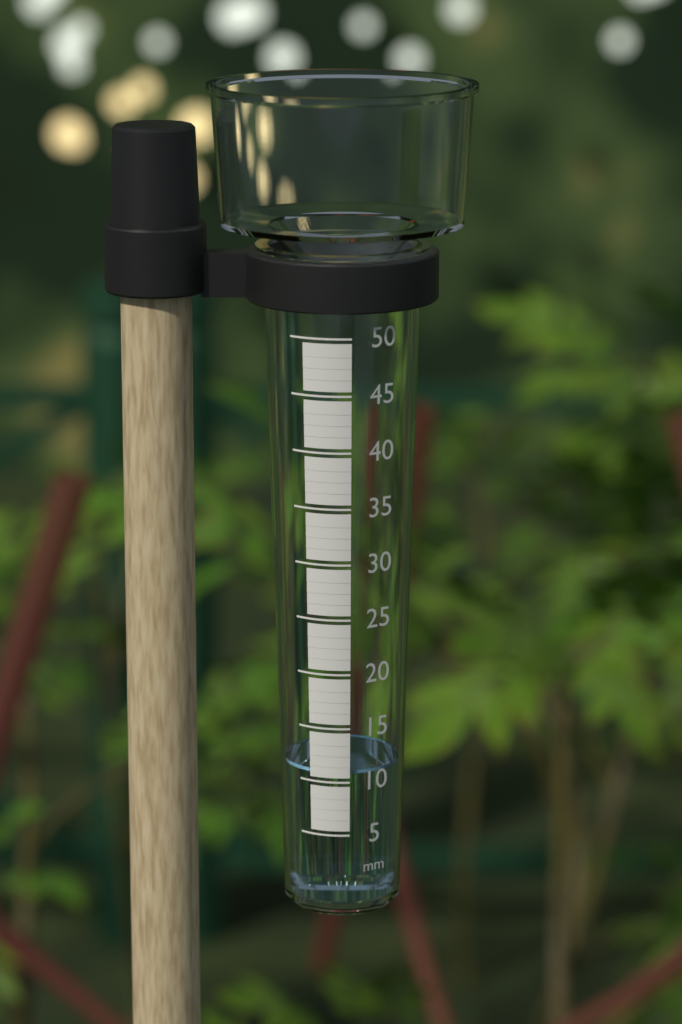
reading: 11 mm
